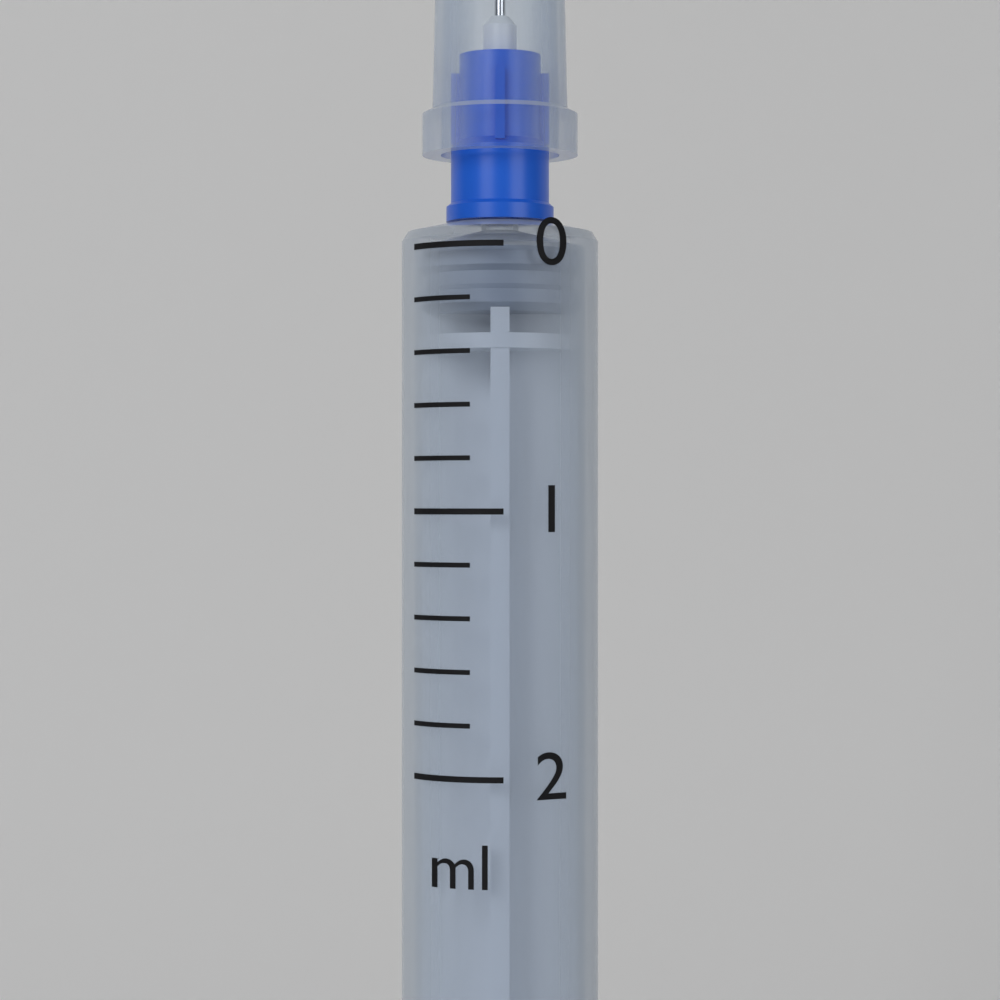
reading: 0.0 ml
